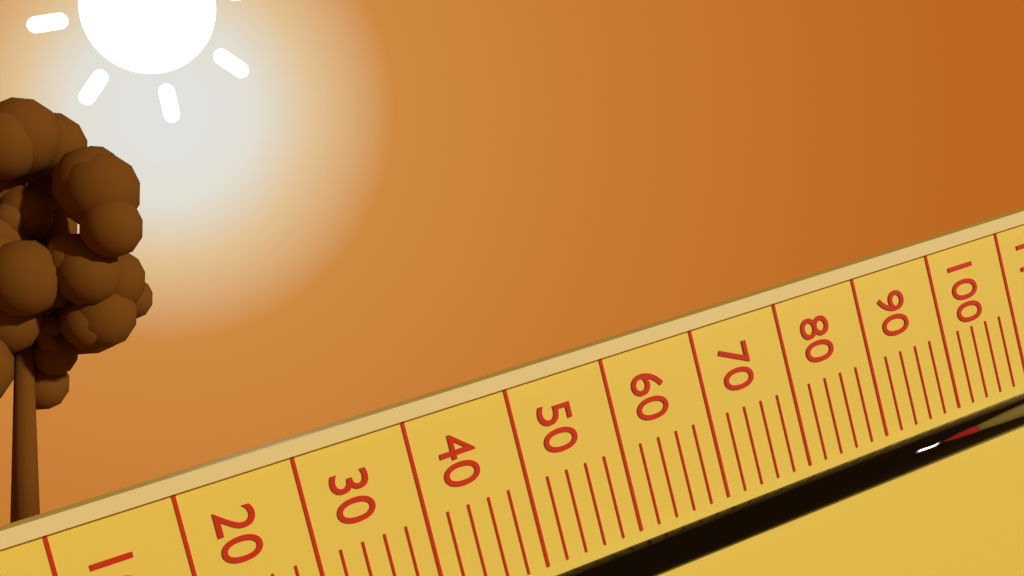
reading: 100 (no unit)
